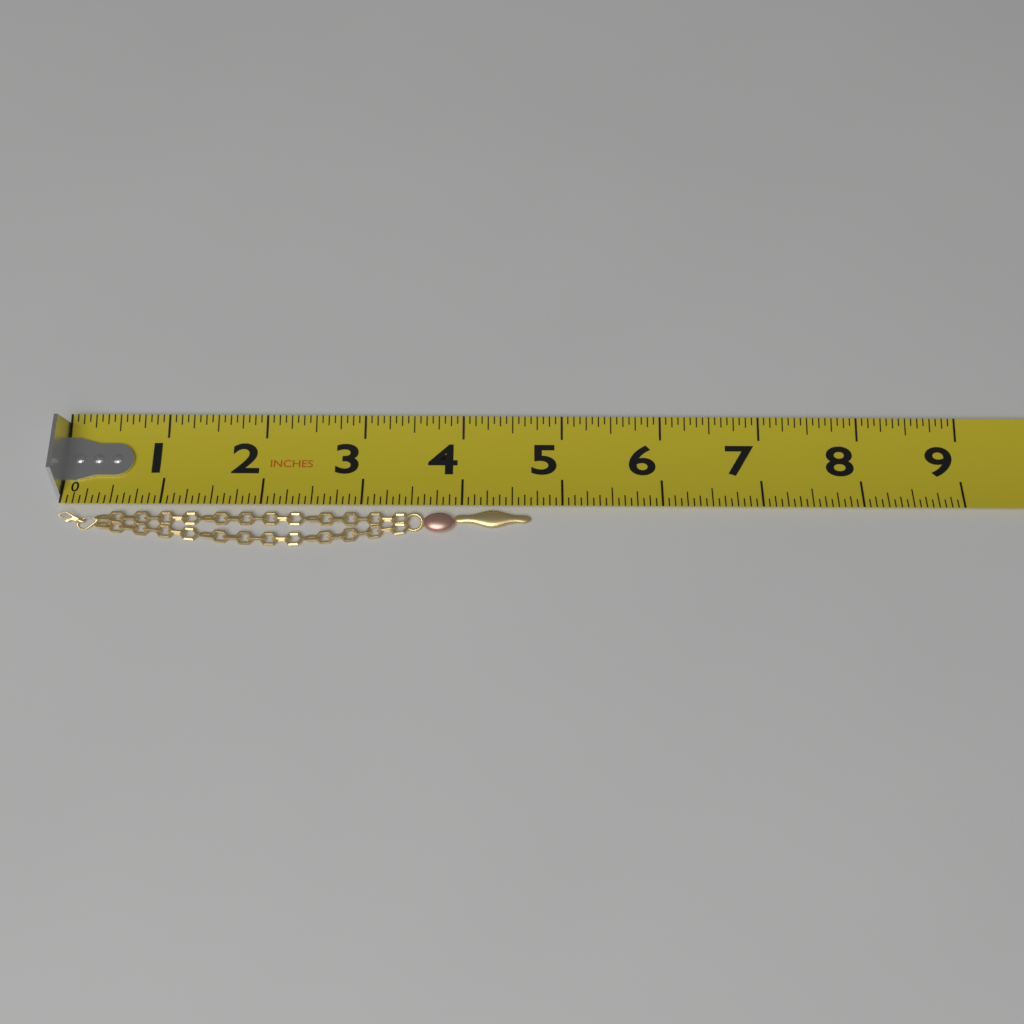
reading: 4.6875 in
